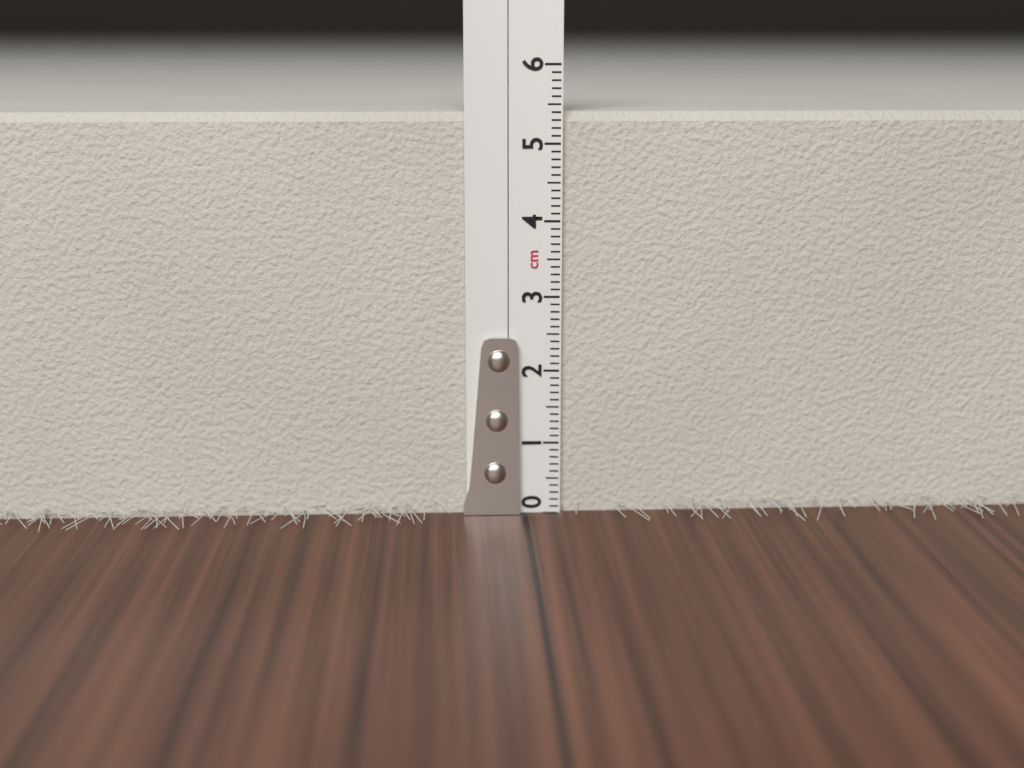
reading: 5.4 cm
